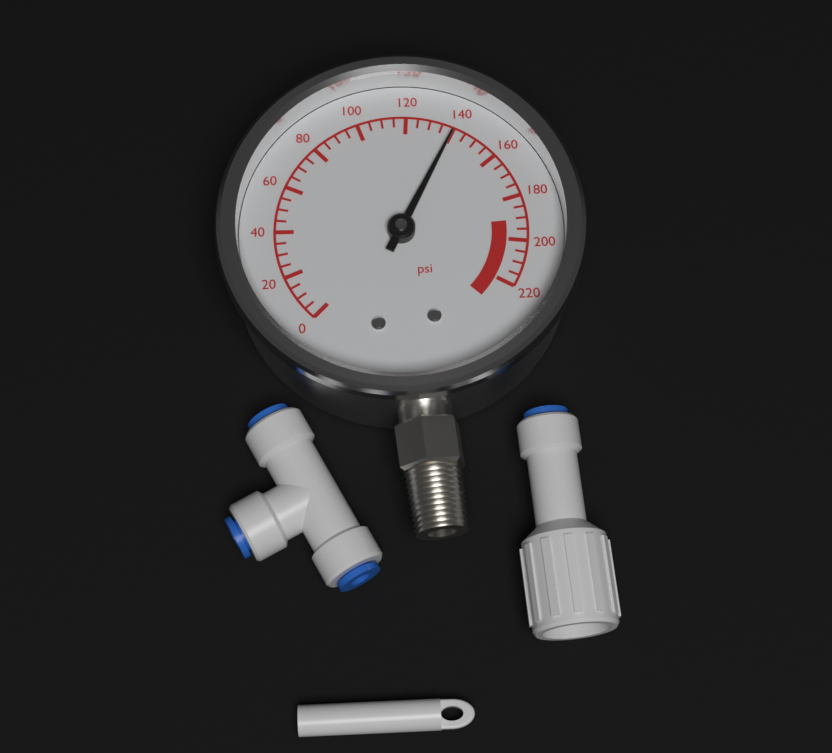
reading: 140 psi
